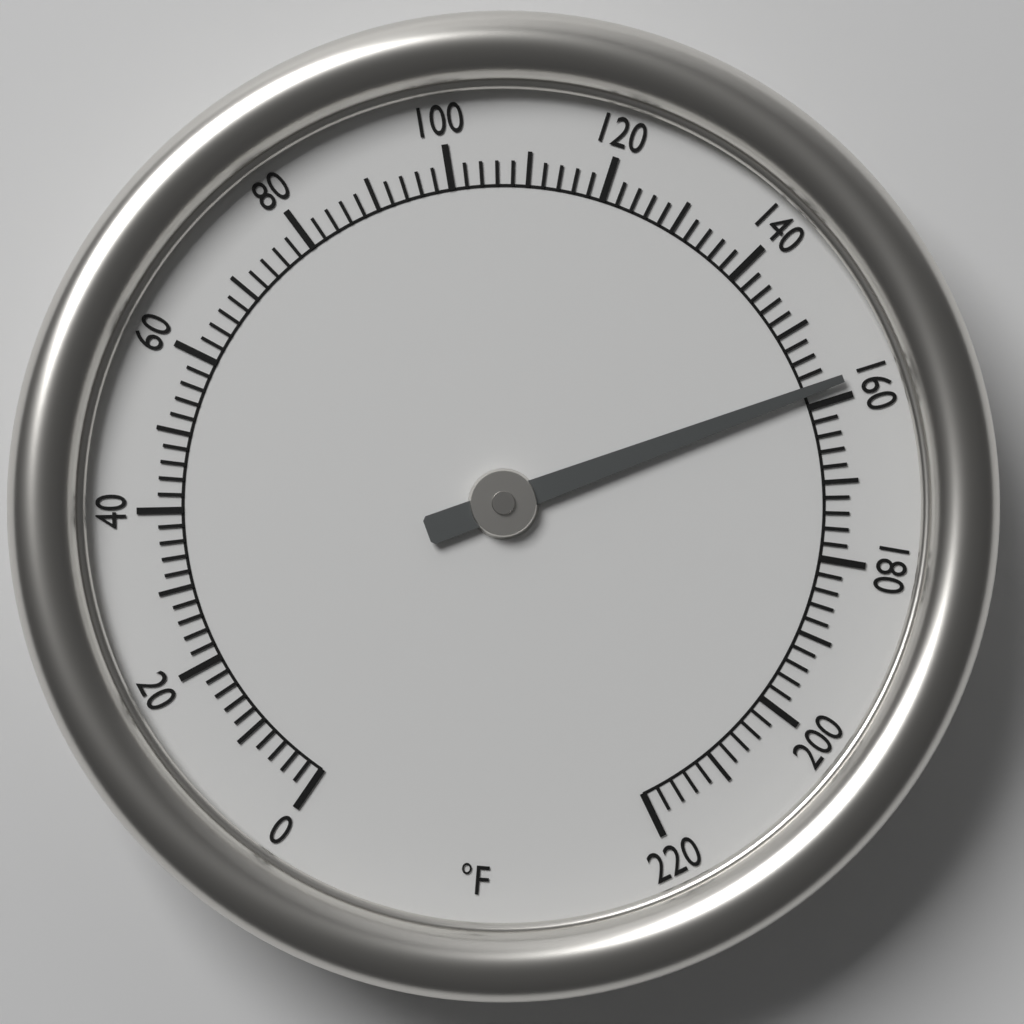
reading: 158 °F
